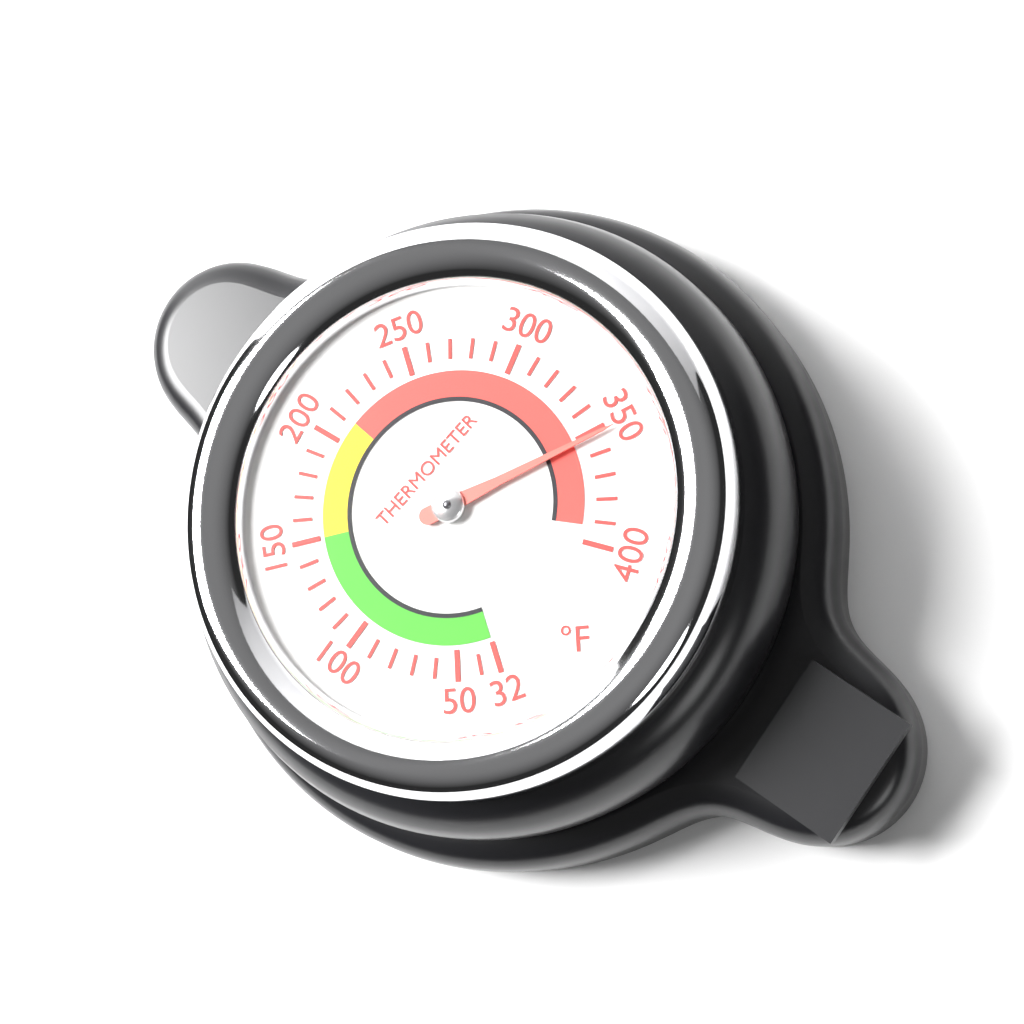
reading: 352 °F
